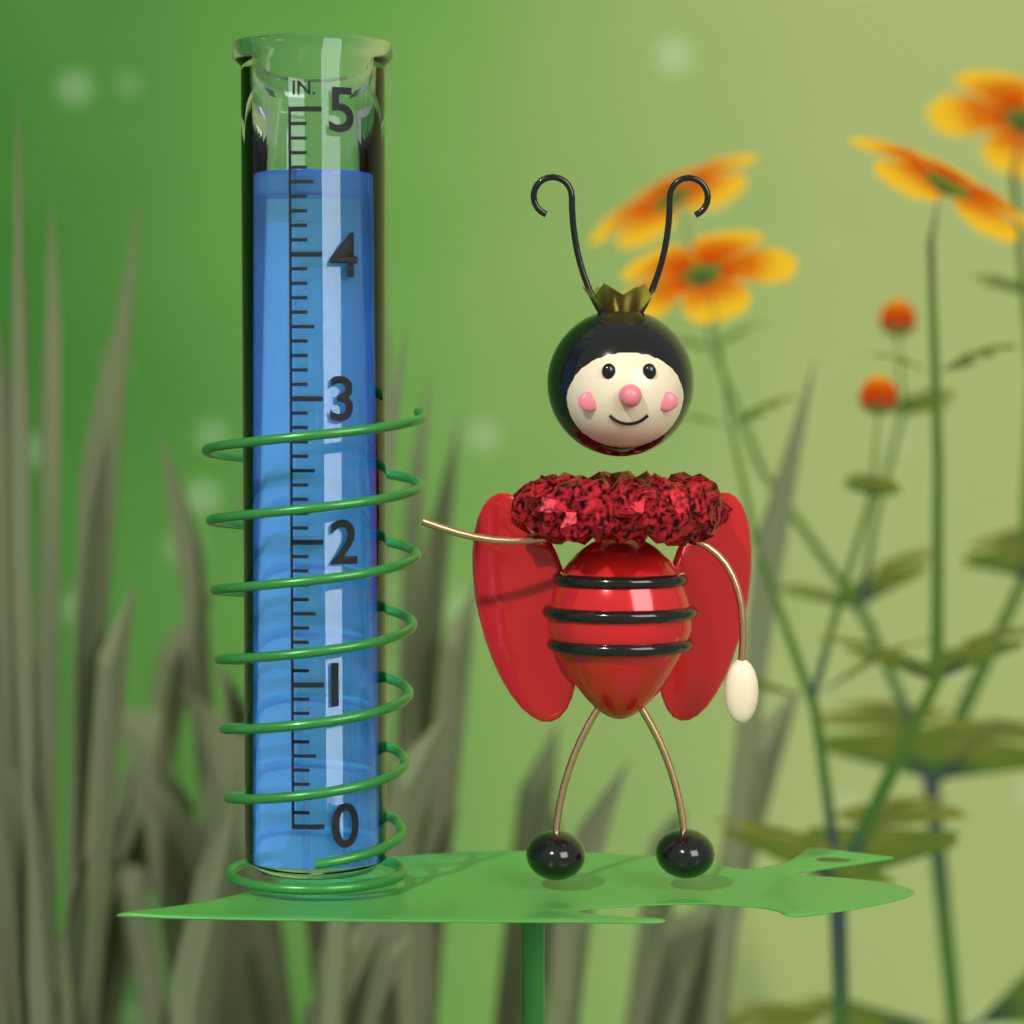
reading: 4.6 in
